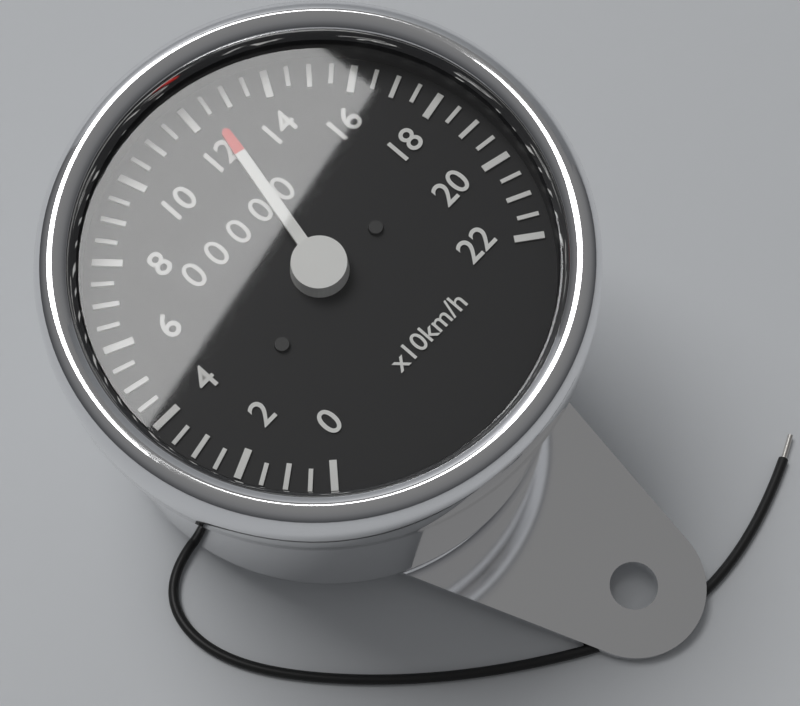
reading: 125 km/h
